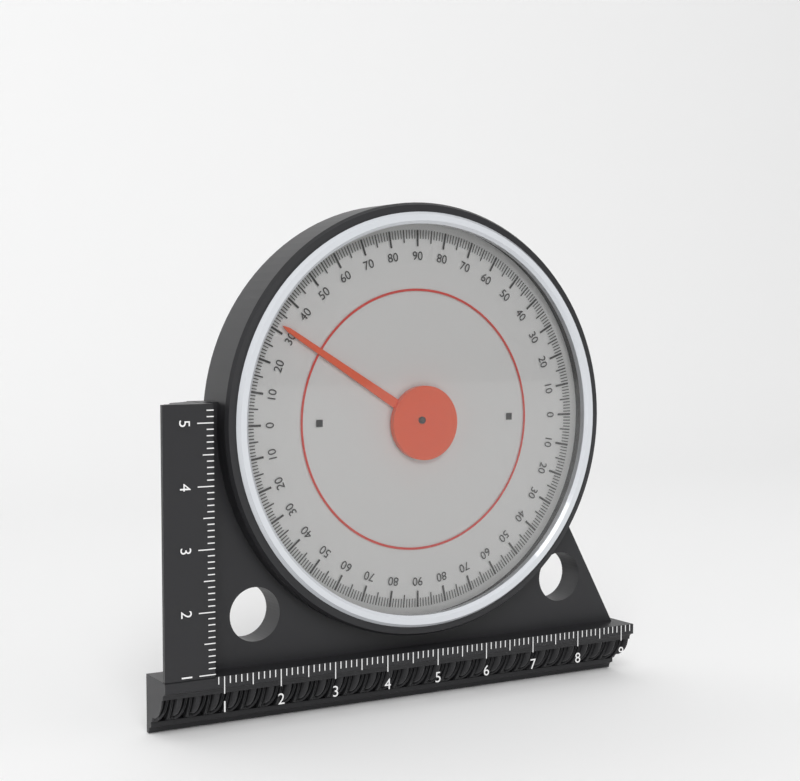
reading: 32 (no unit)
